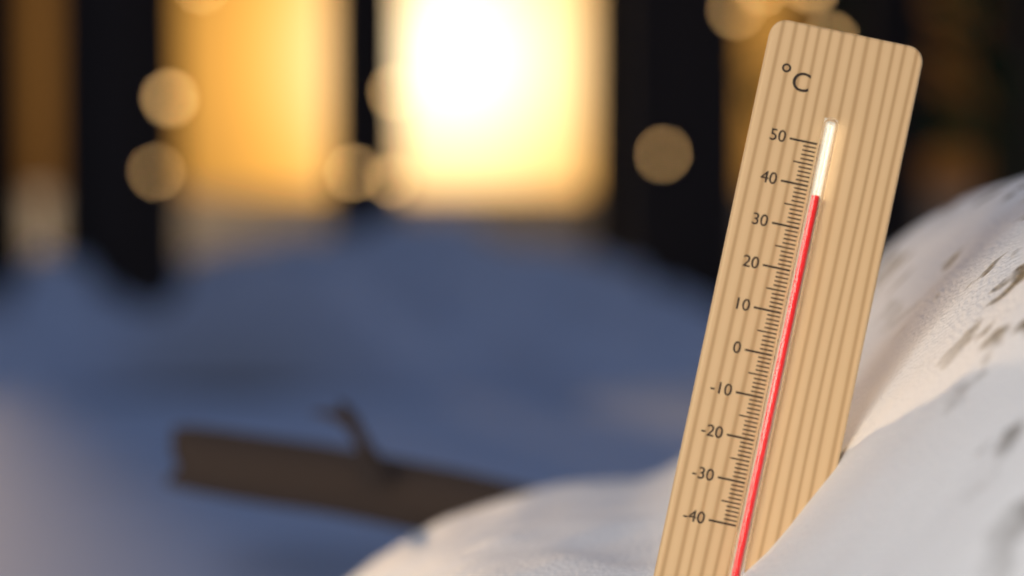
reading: 38 °C
